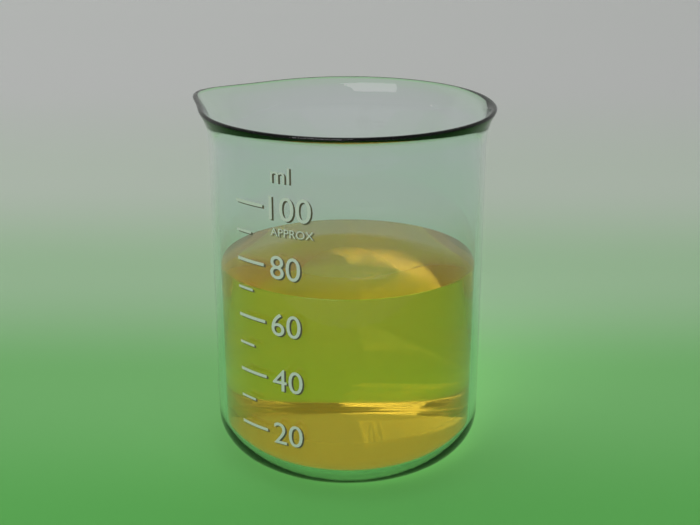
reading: 70 ml
